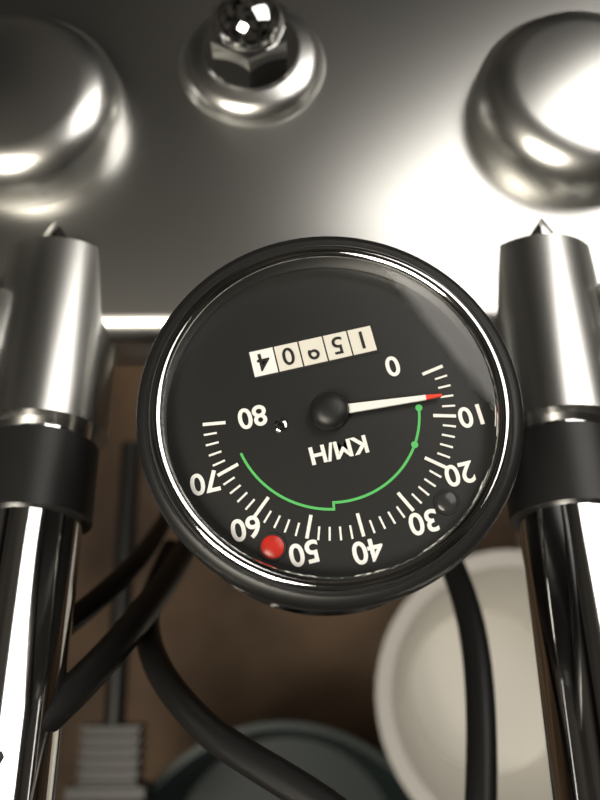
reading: 6 km/h
